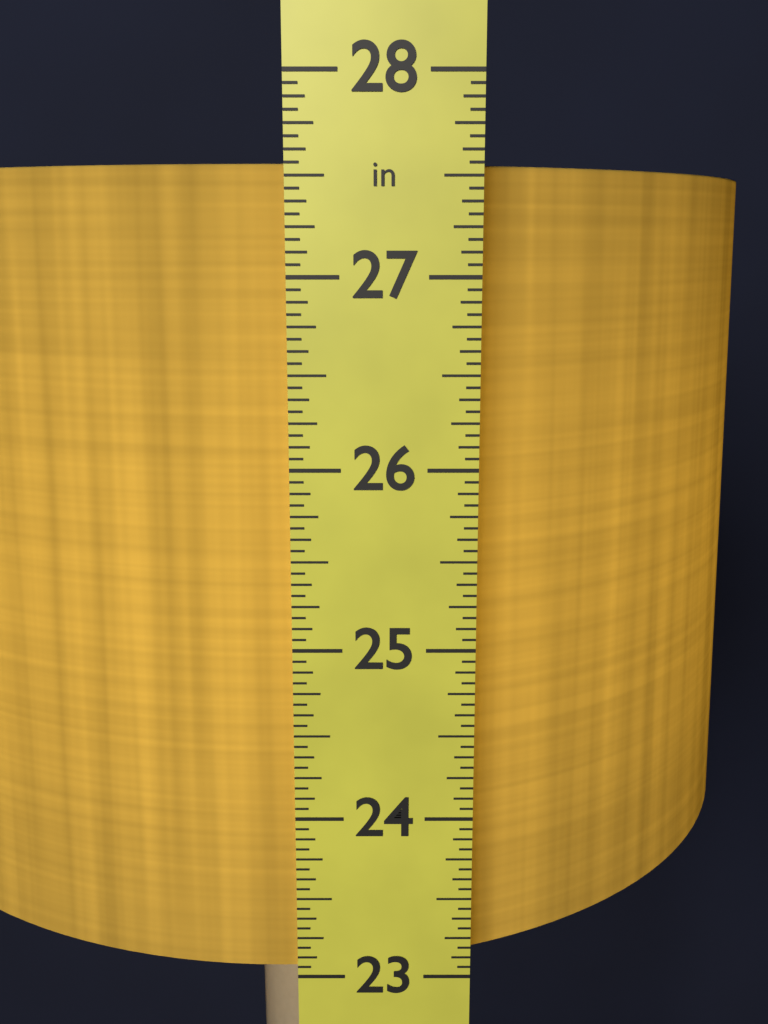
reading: 27.5625 in
